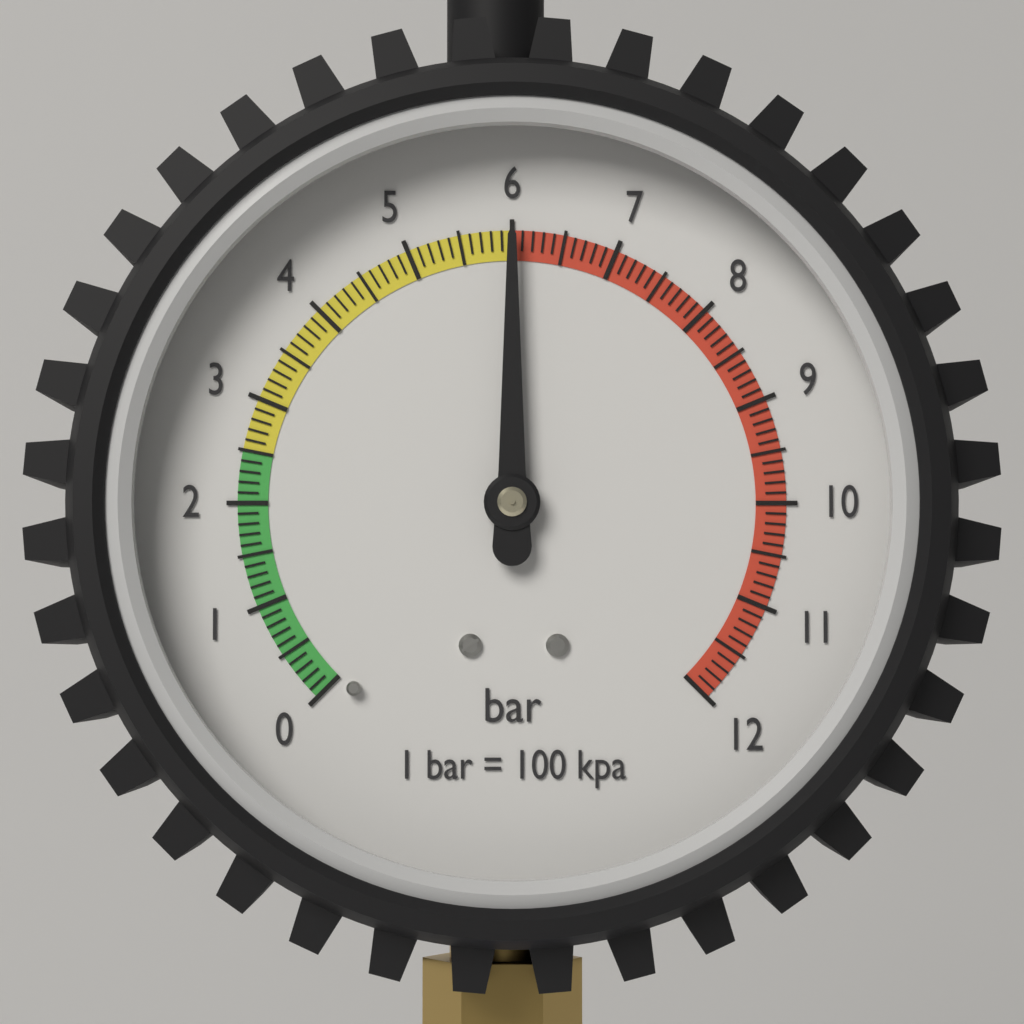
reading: 6.0 bar
